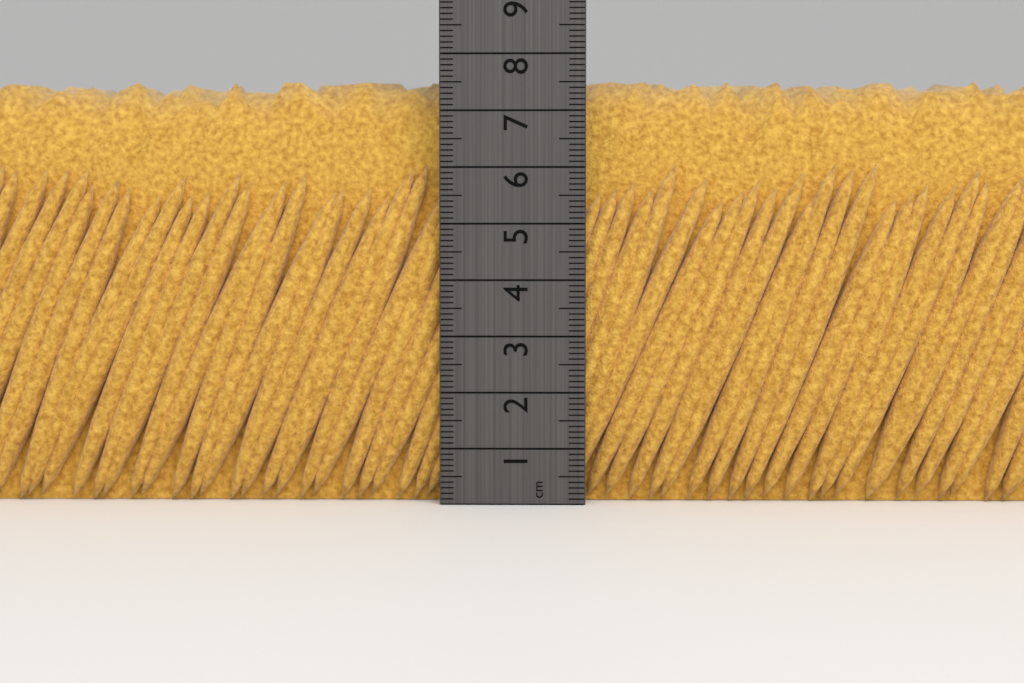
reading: 7.6 cm
